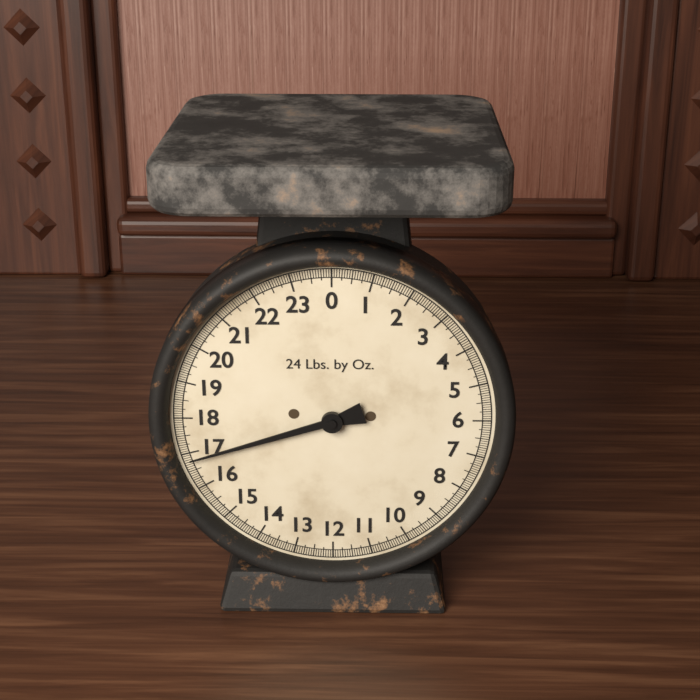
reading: 16.8125 lb
